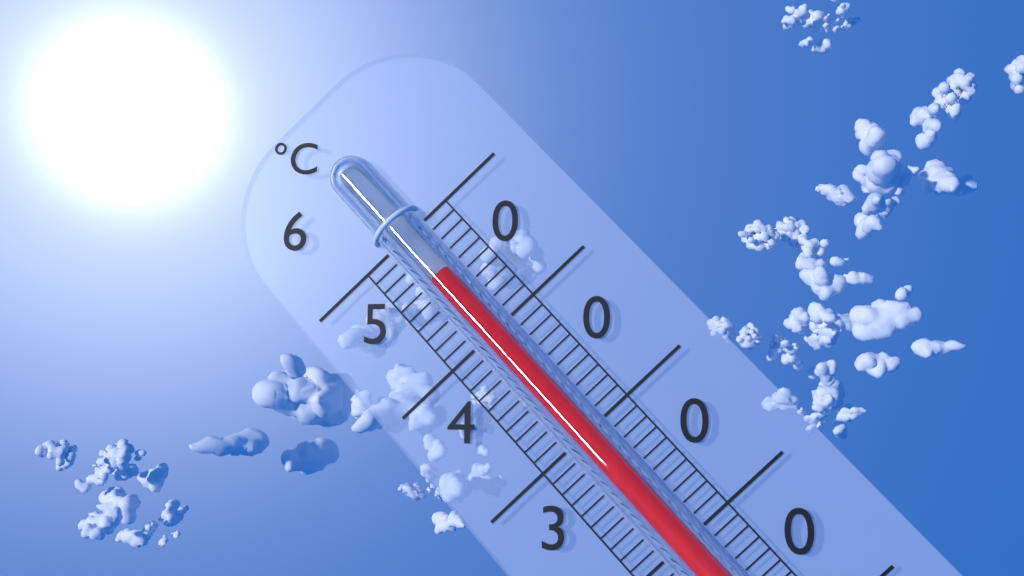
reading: 56 °C
